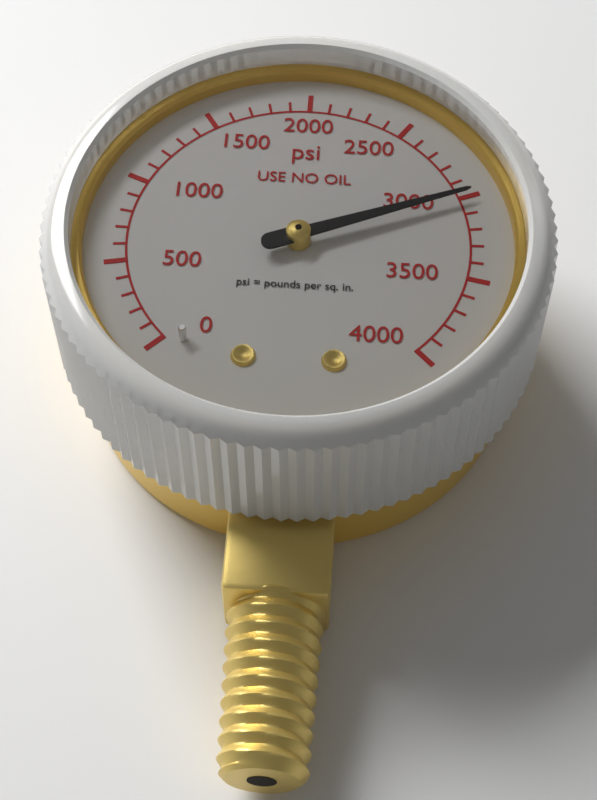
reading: 3000 psi
